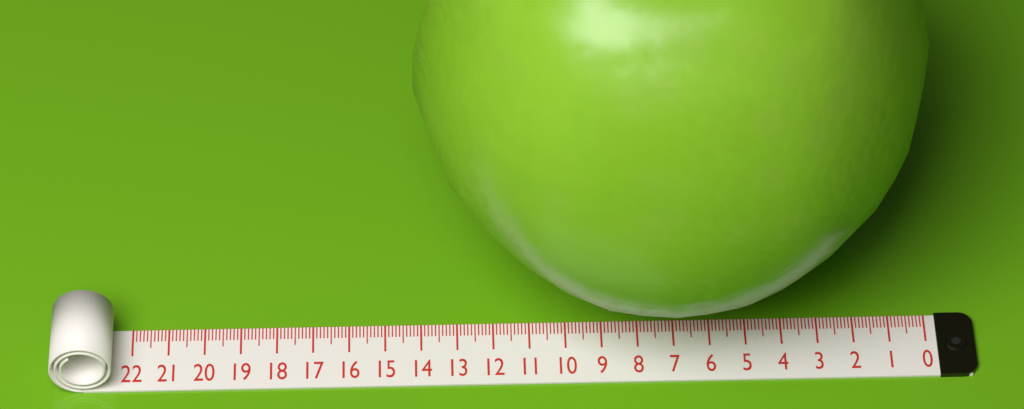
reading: 14.1 (no unit)
